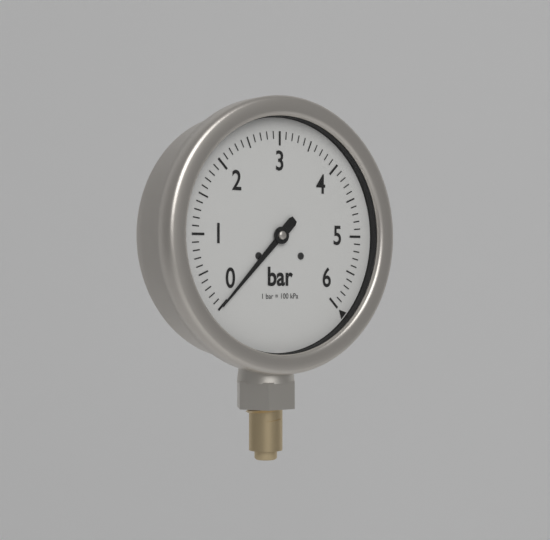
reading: 0.0 bar
